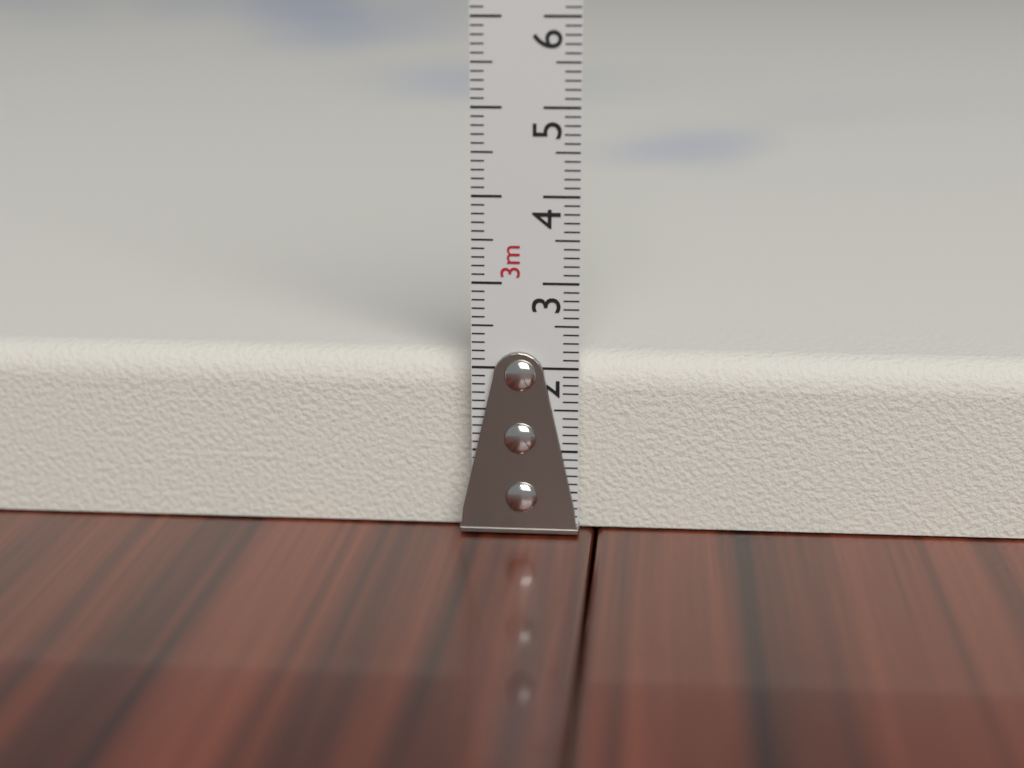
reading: 2.1 cm
